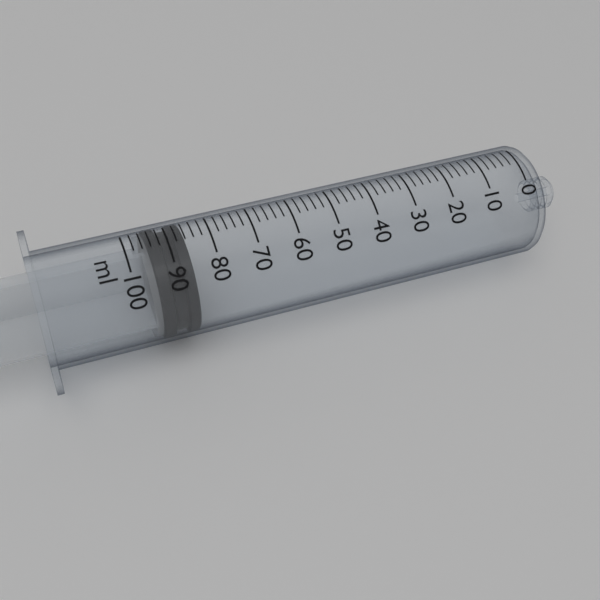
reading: 86 ml
